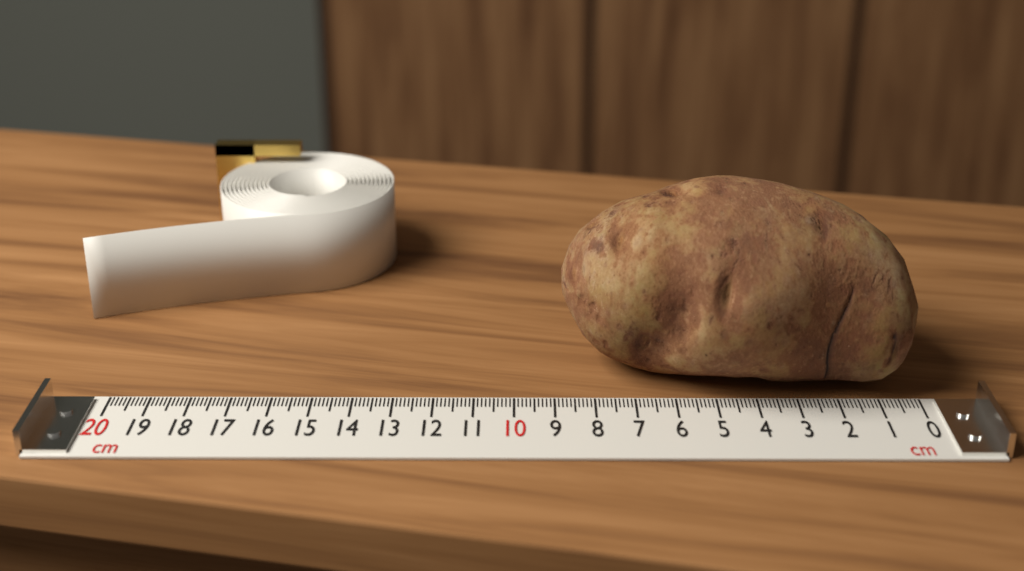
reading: 8.8 cm
